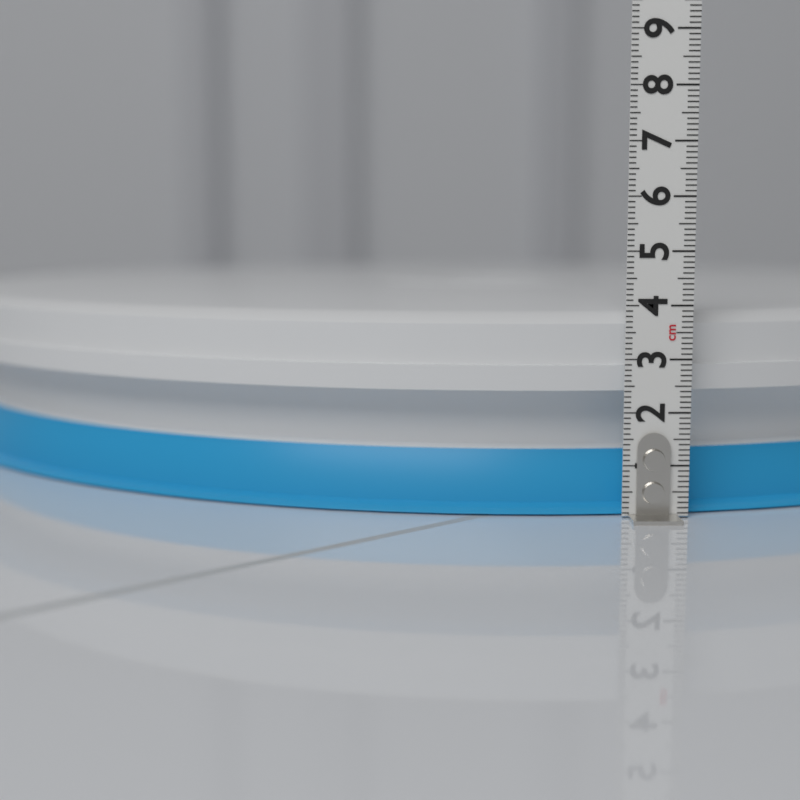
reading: 3.9 cm
